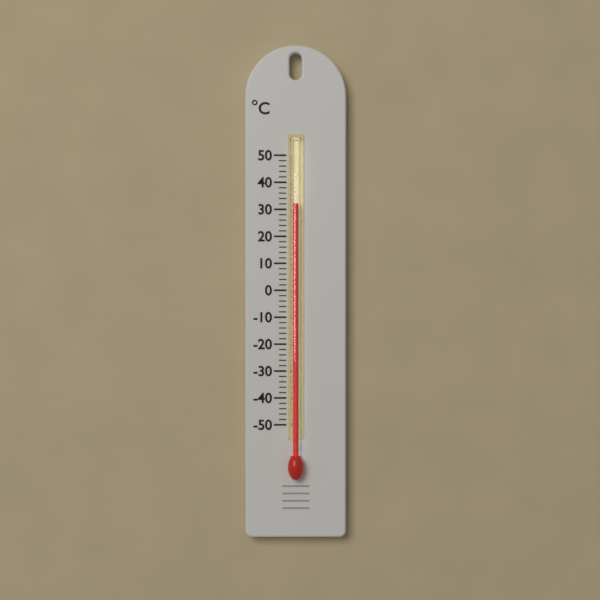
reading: 32 °C
